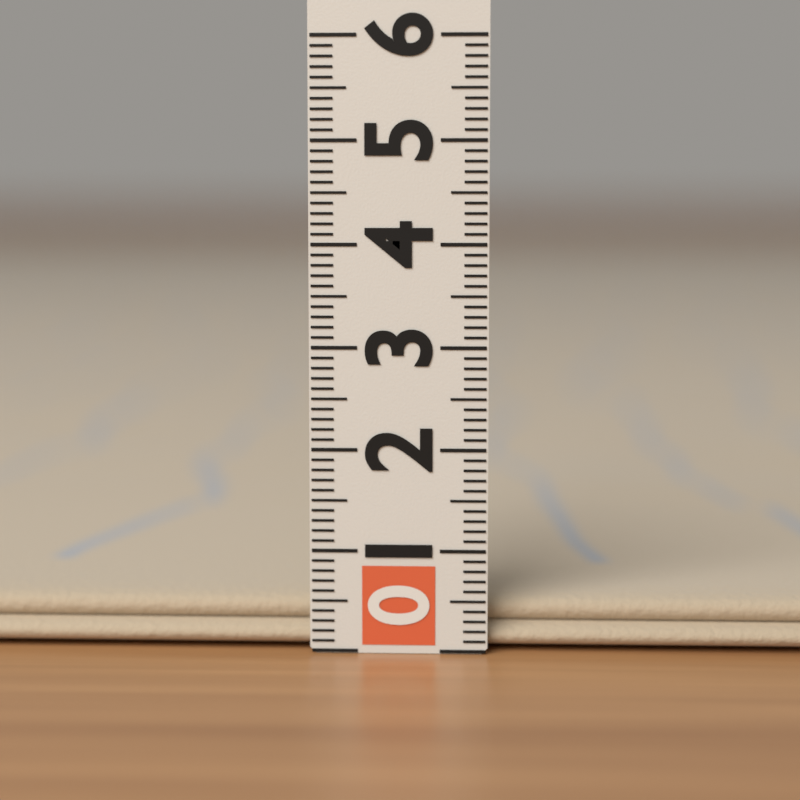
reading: 0.5 (no unit)
